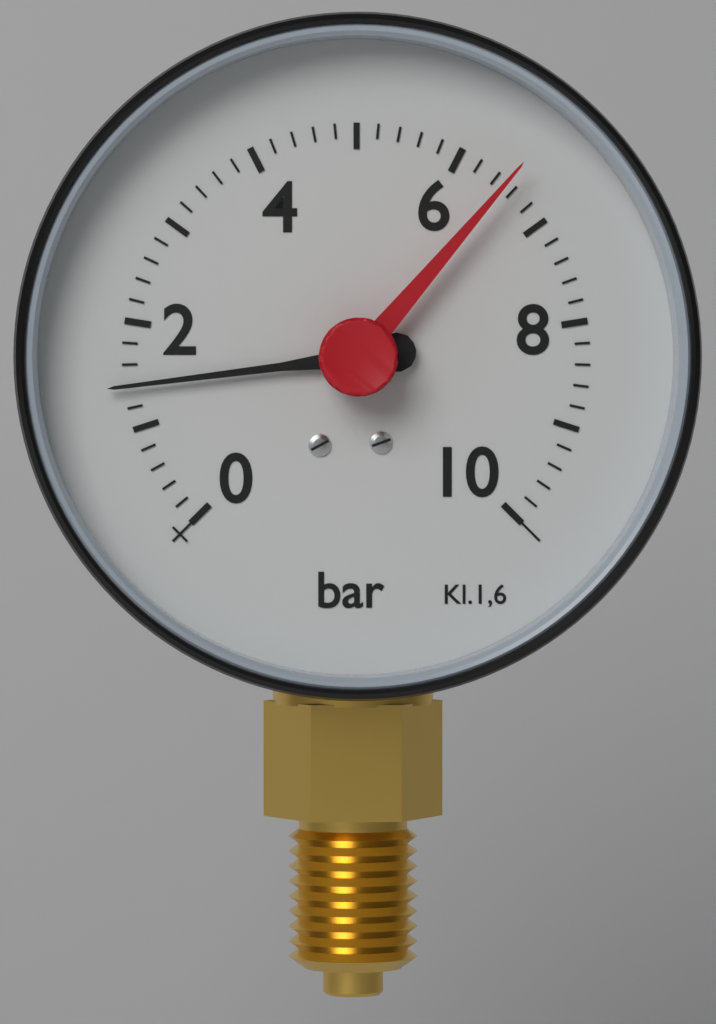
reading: 1.4 bar
